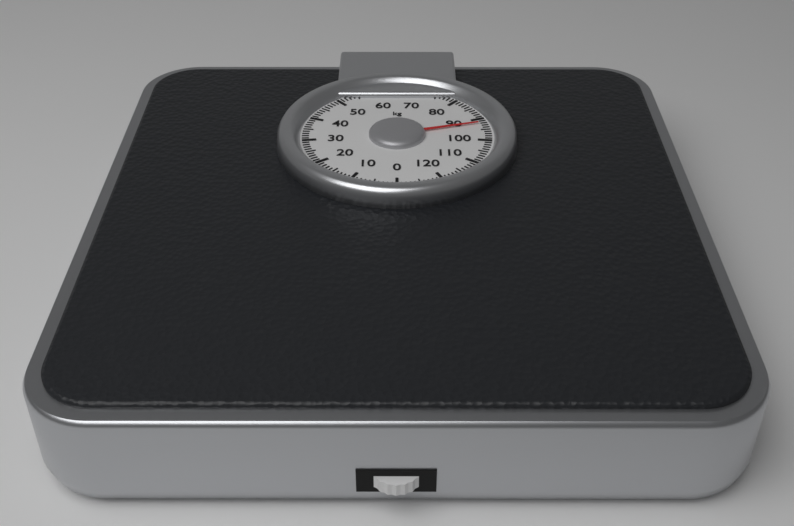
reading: 92 kg
